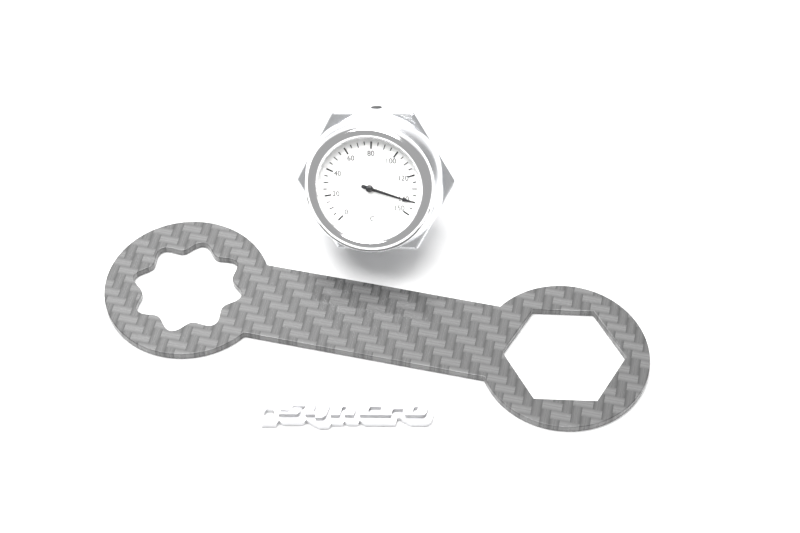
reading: 140 °C
